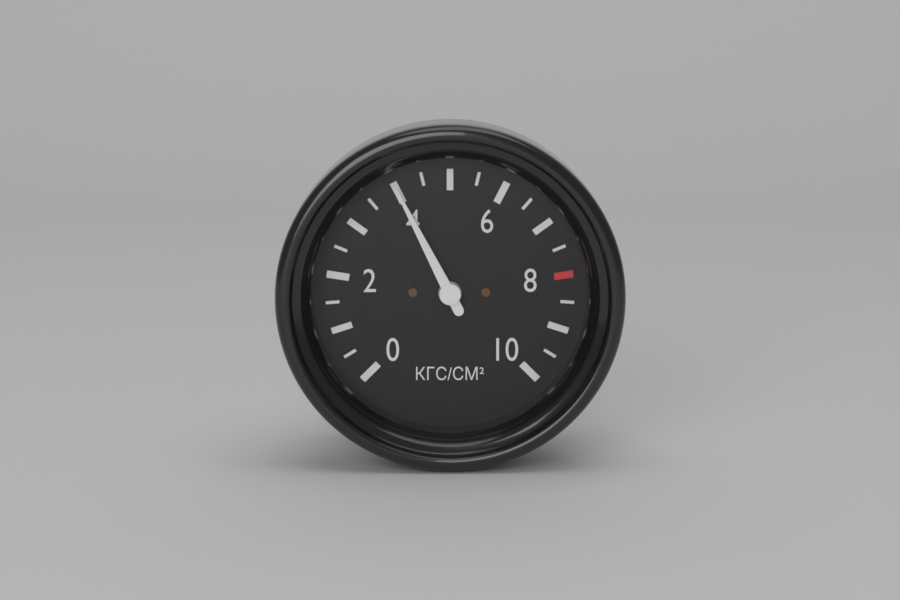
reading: 4.0 кгс/см²
